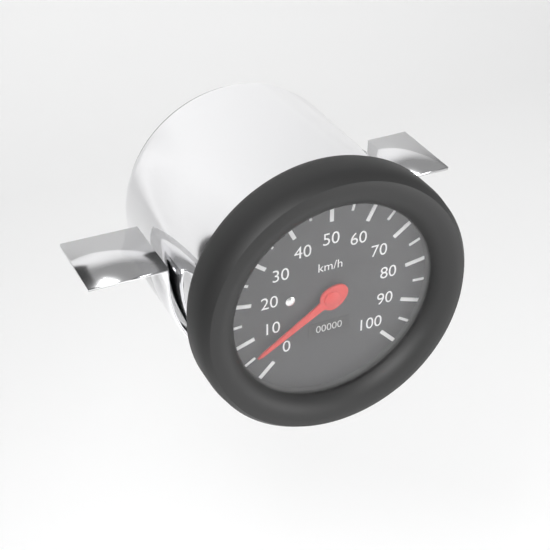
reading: 5 km/h
